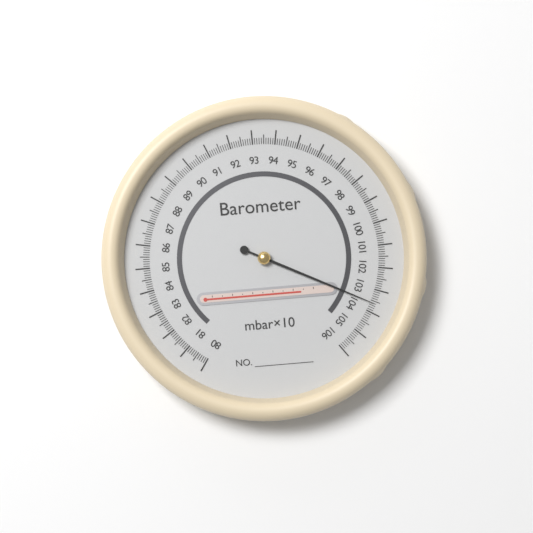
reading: 103.6 mbar×10
